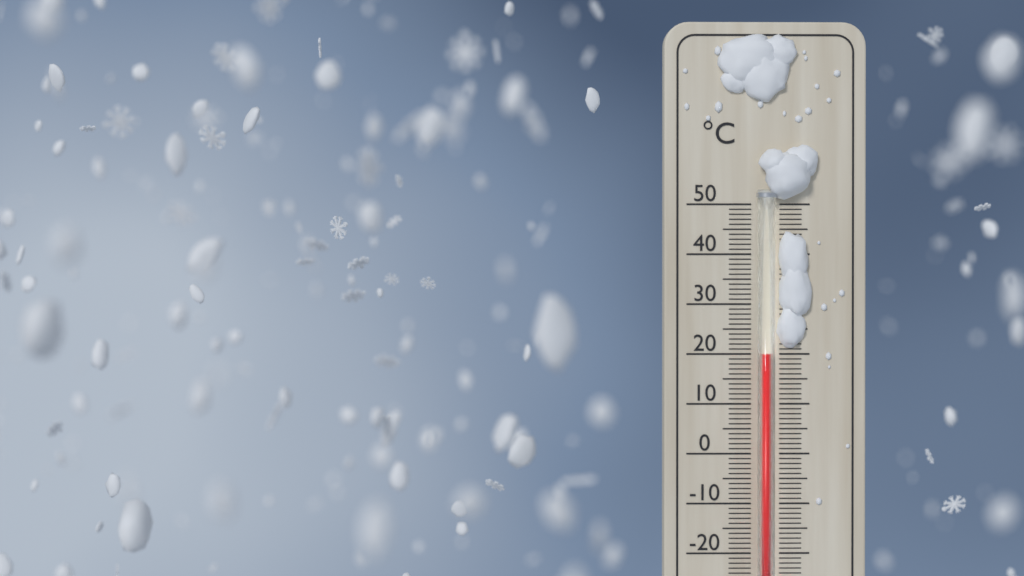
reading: 20 °C
